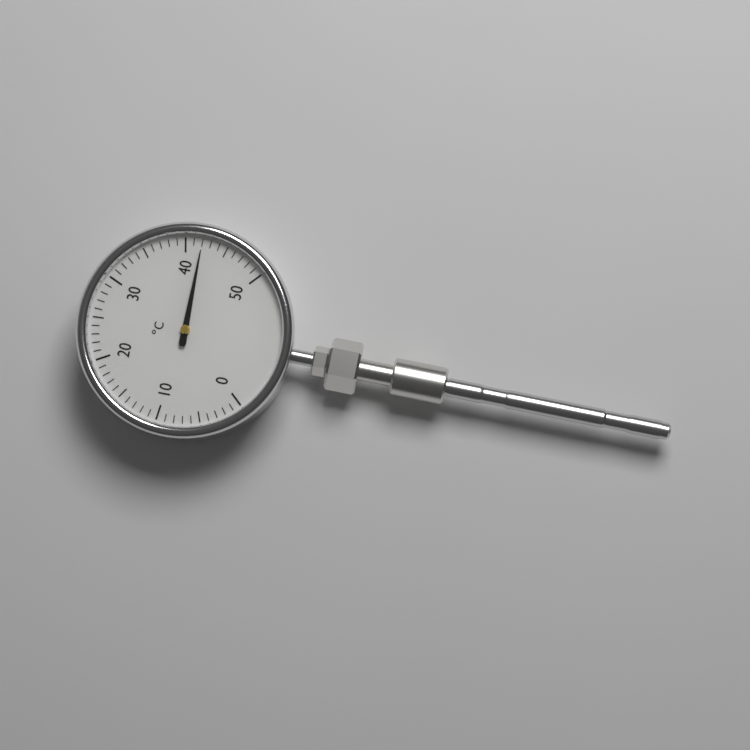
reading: 42 °C
